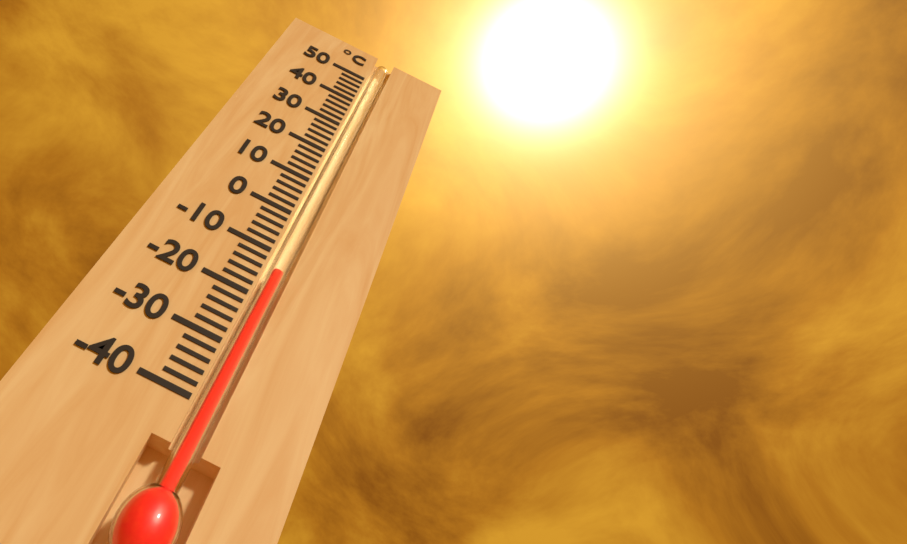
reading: -14 °C
